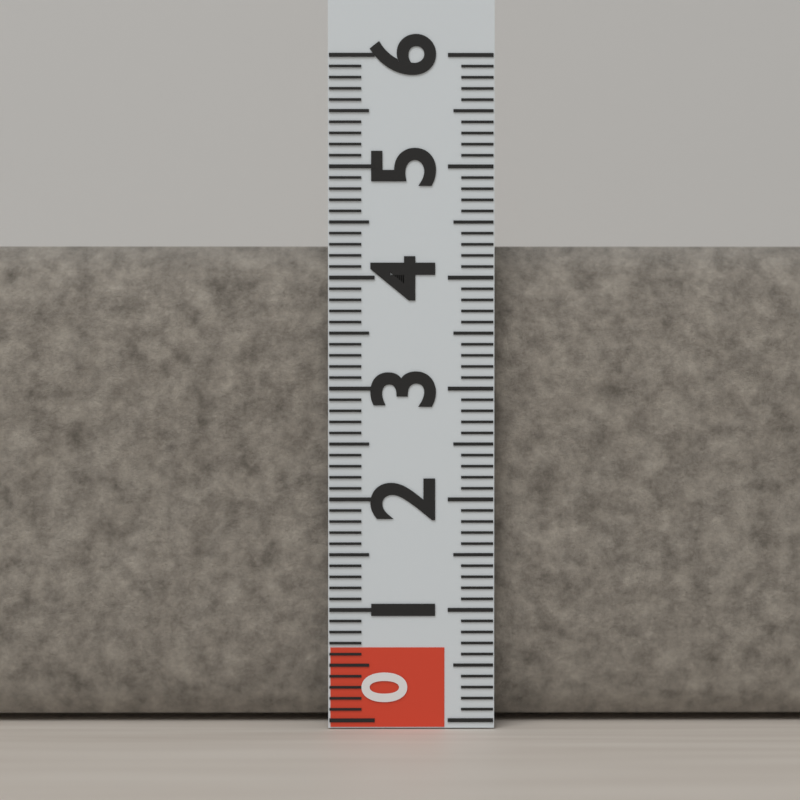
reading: 4.3 (no unit)
